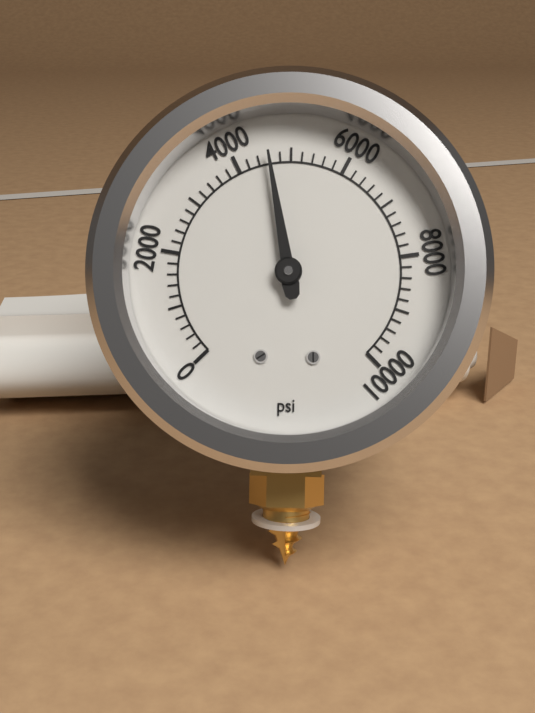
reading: 4600 psi
